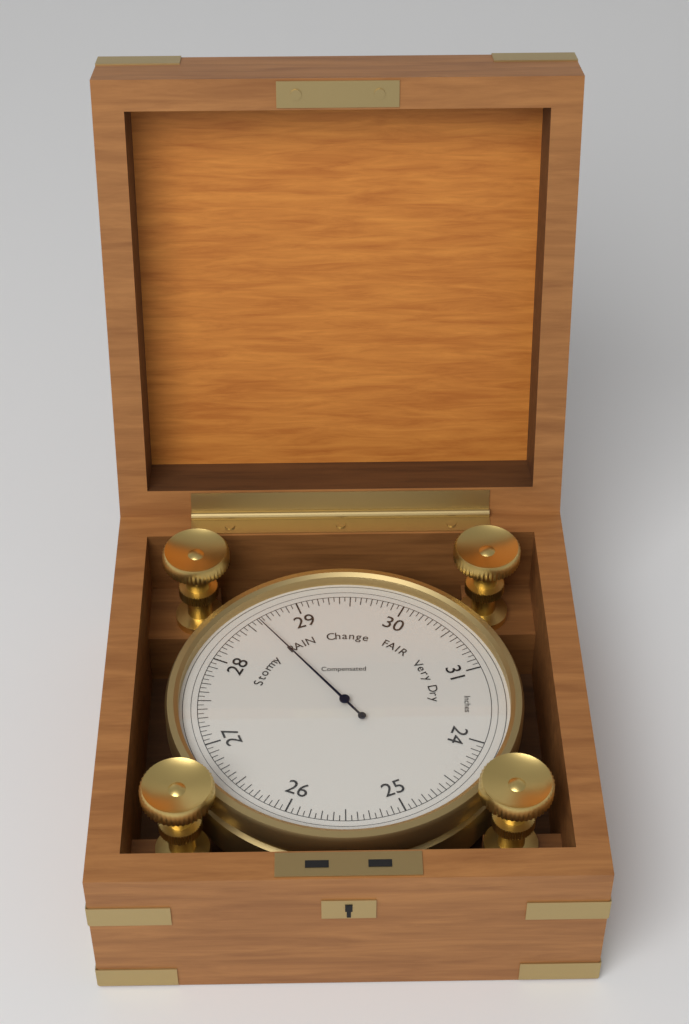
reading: 28.60 inHg
